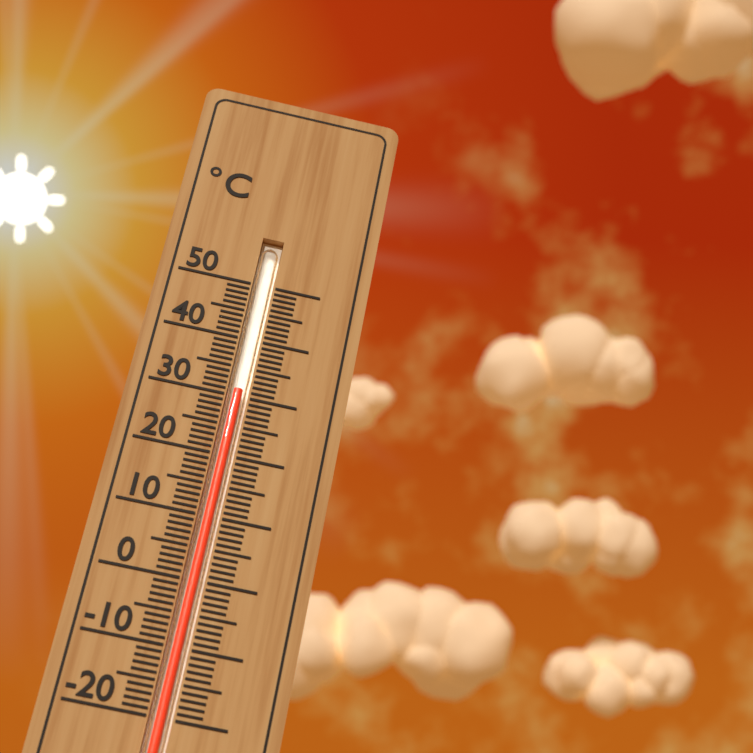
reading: 31 °C
